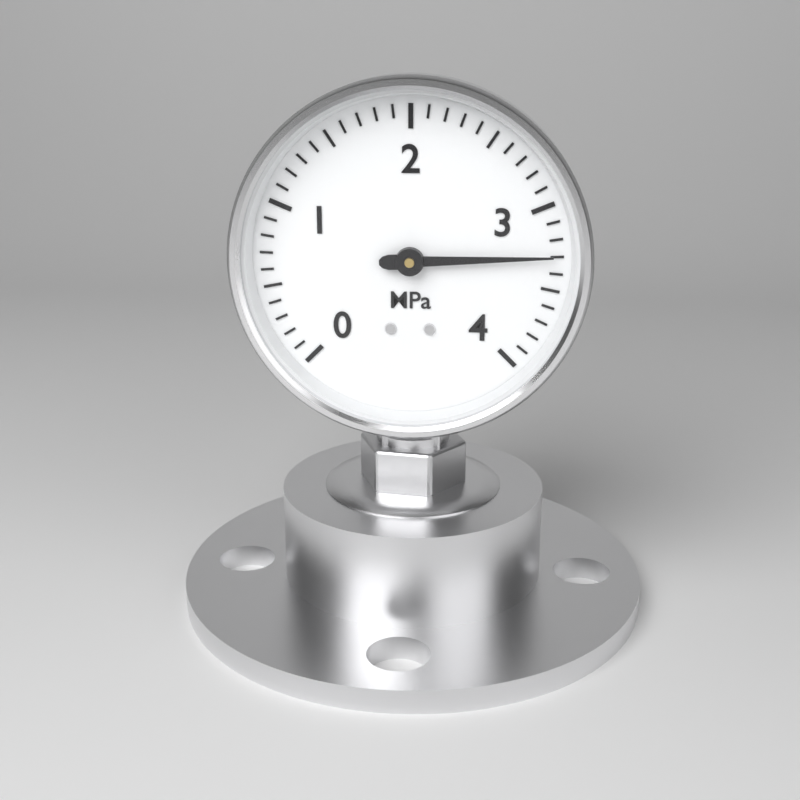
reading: 3.3 MPa
